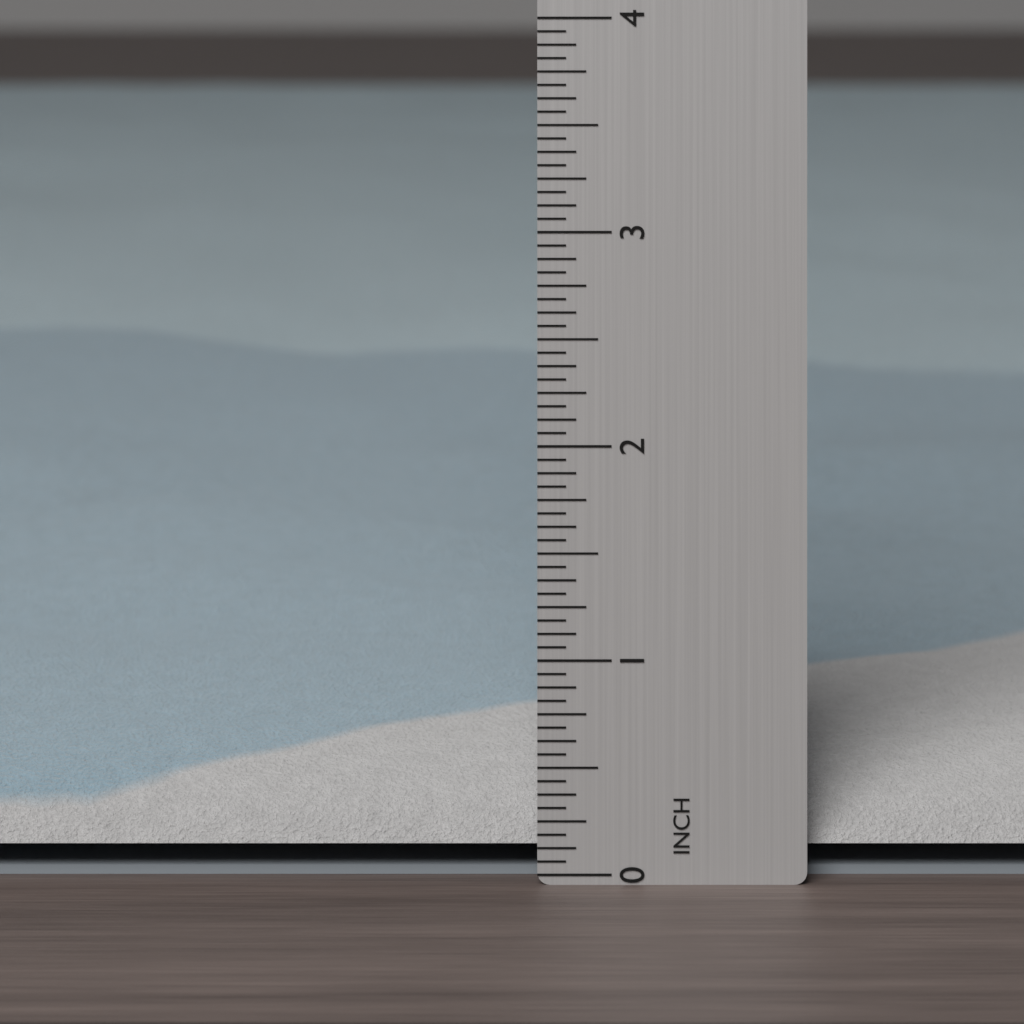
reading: 0.7500 in
